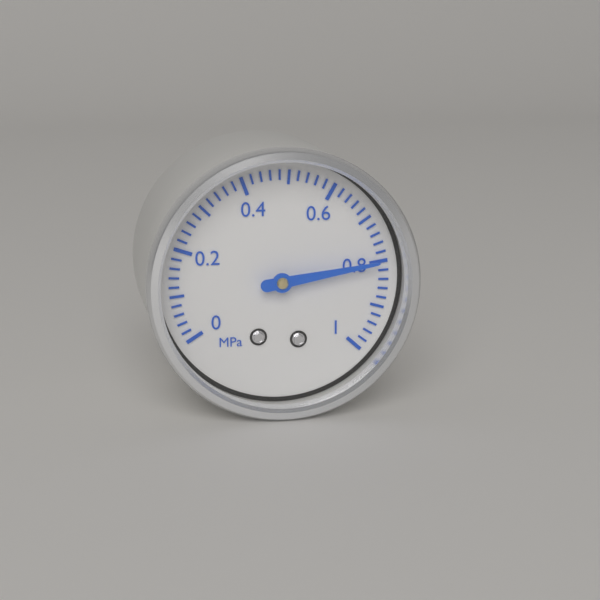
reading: 0.80 MPa
